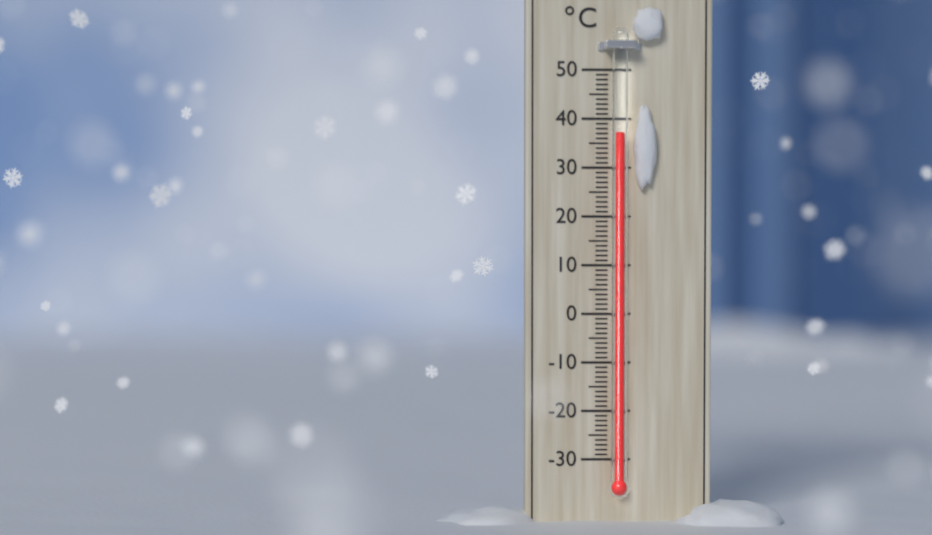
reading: 37 °C
